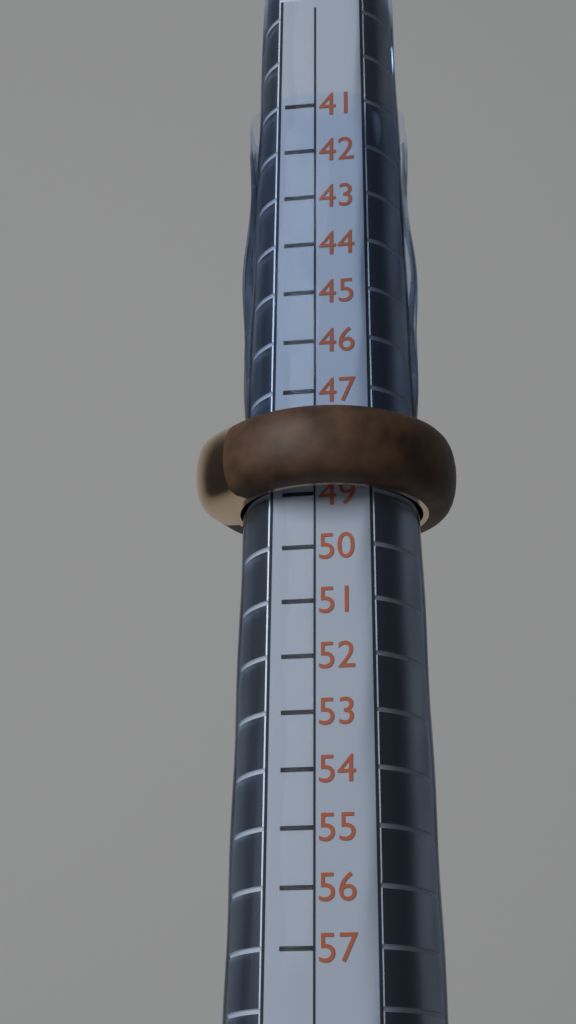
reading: 49 (no unit)
